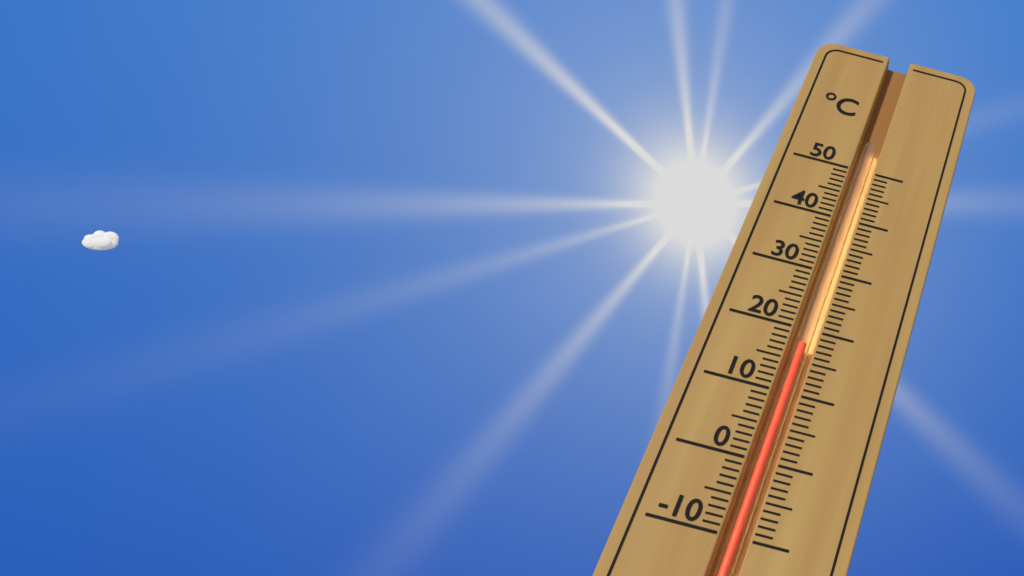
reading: 18 °C
